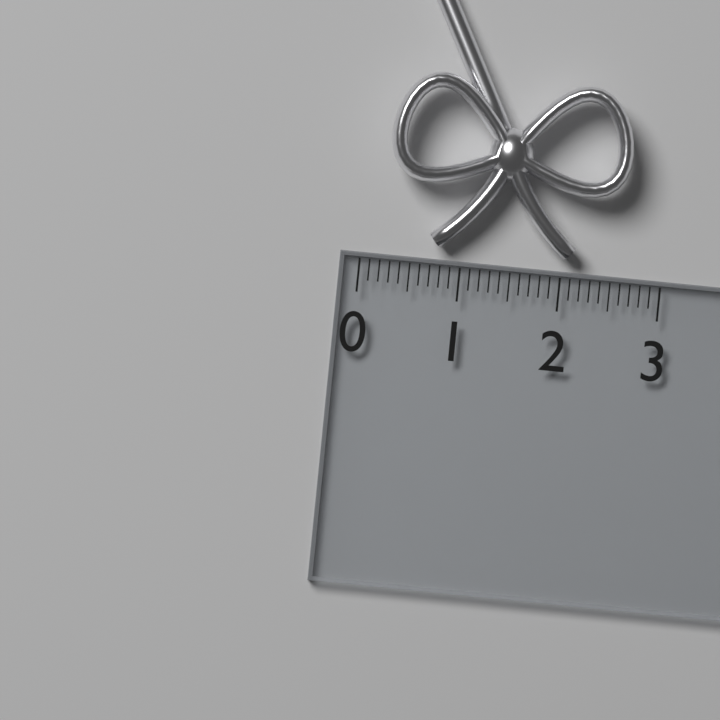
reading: 2.6 (no unit)
